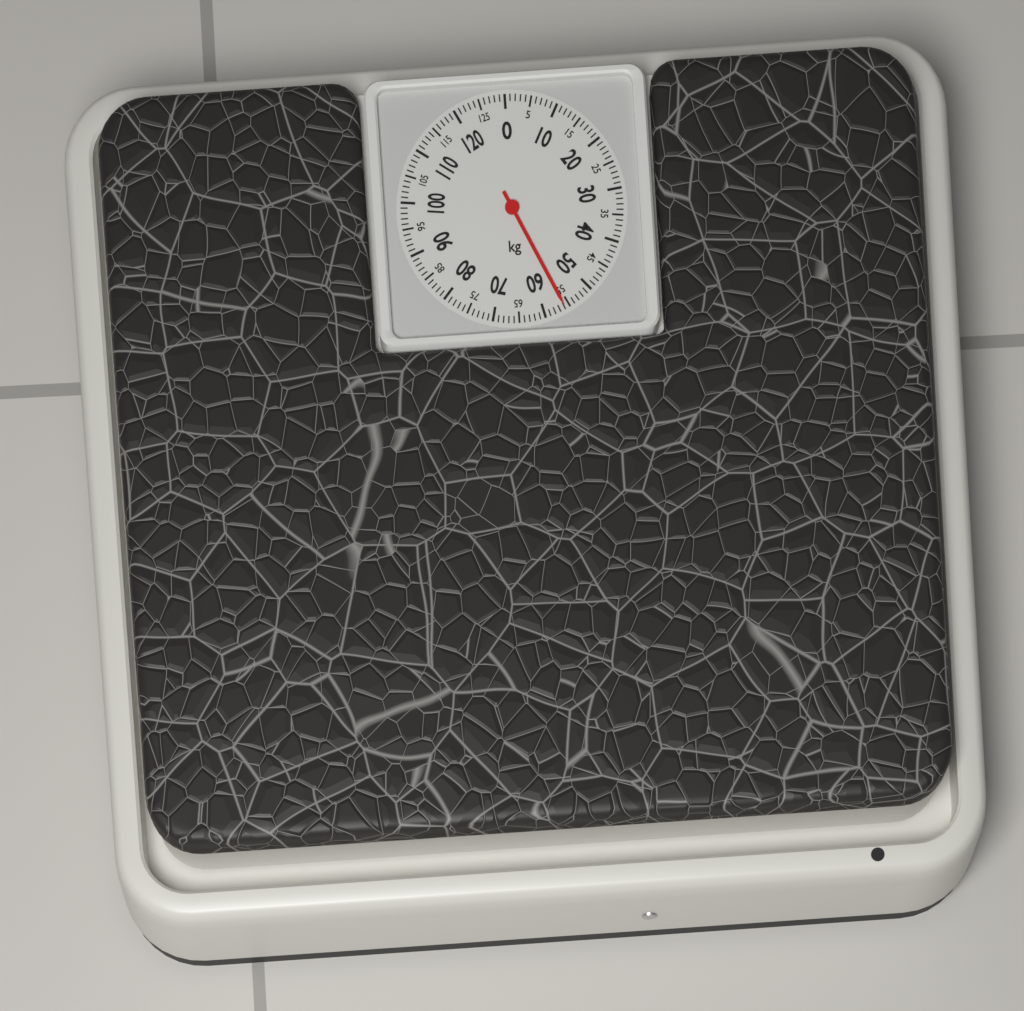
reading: 56 kg
